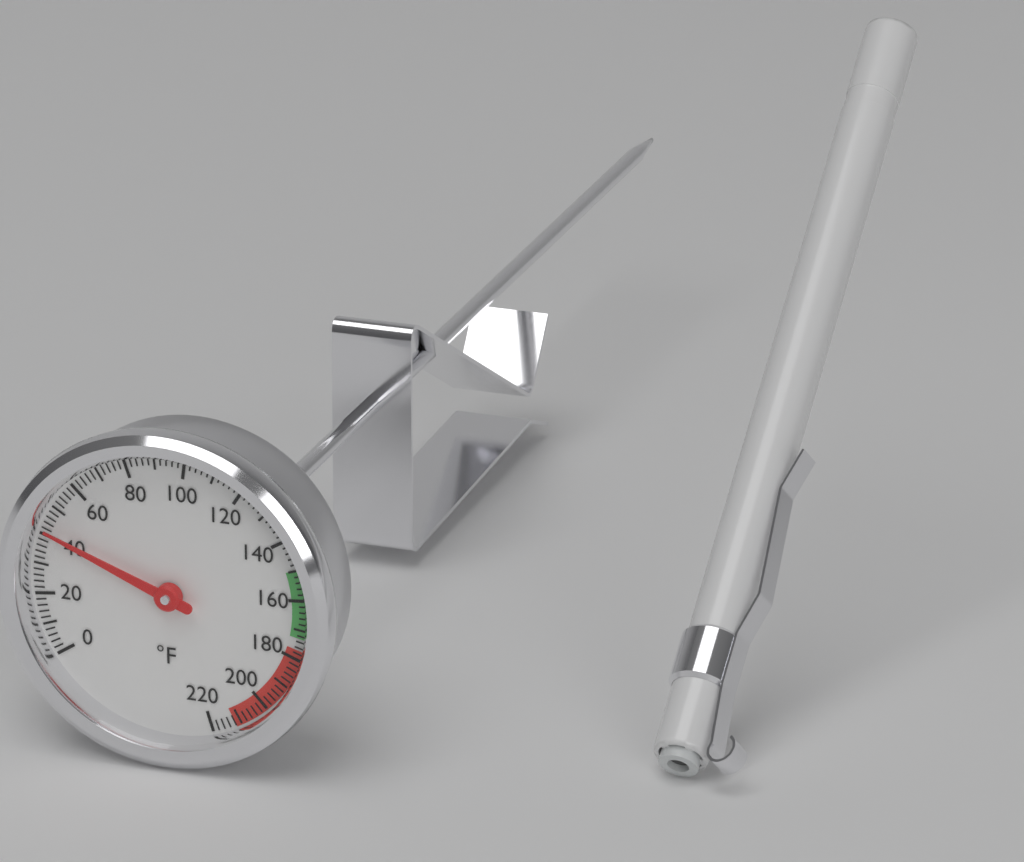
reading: 42 °F
